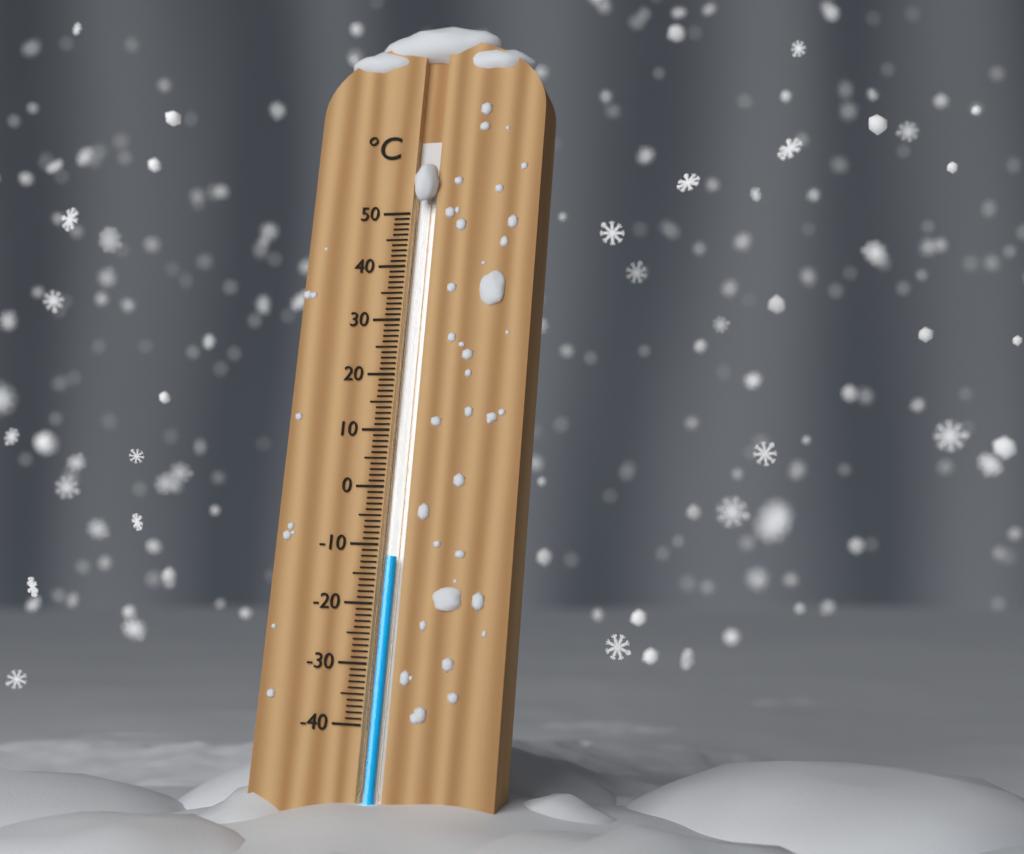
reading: -12 °C
